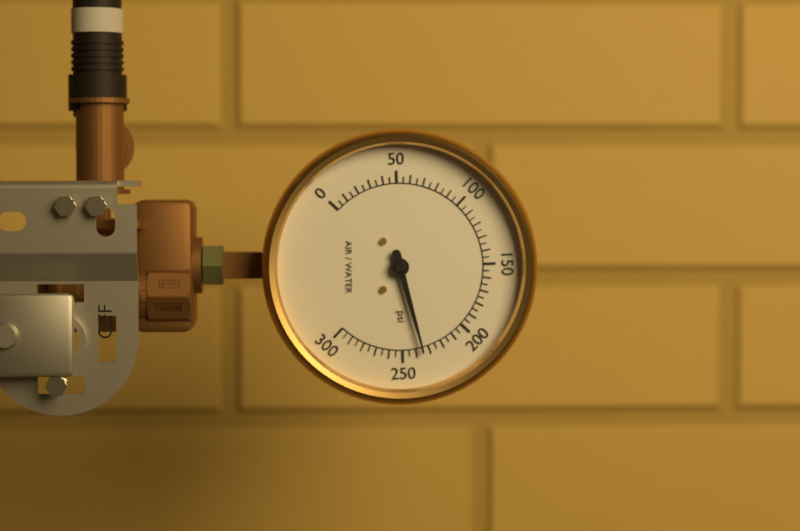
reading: 235 psi
